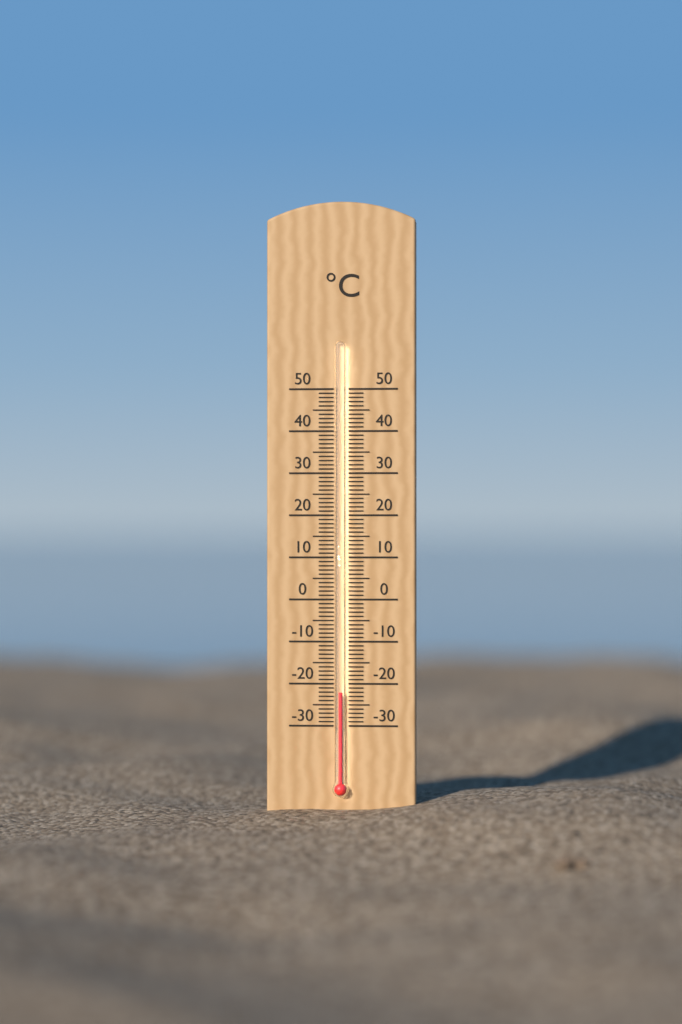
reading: -22 °C
